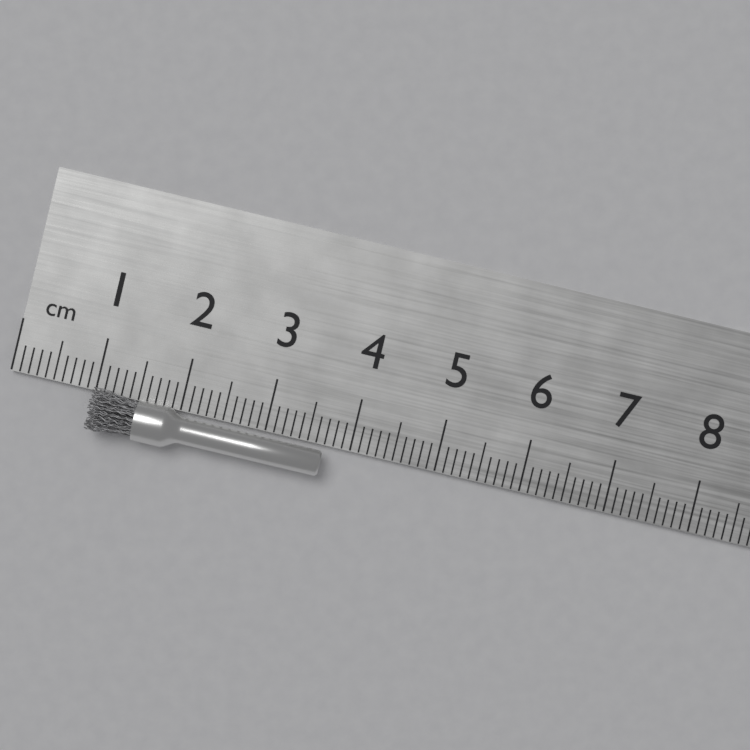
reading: 3.7 cm
